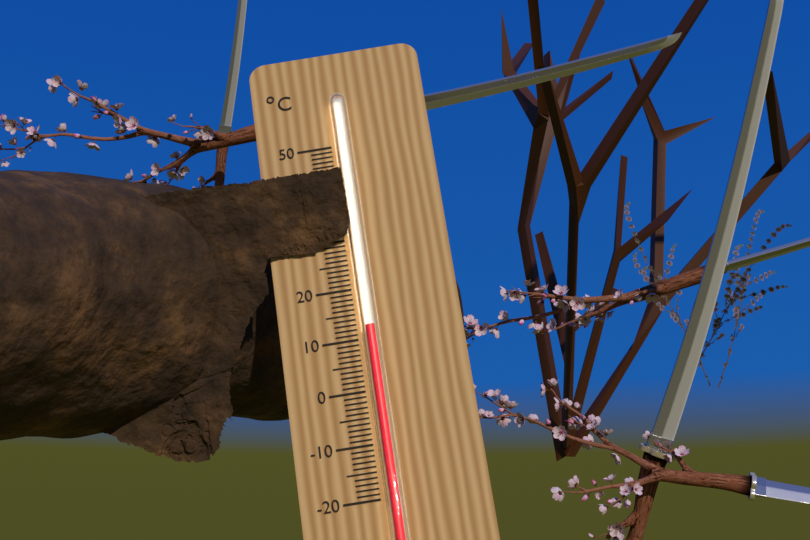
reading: 12 °C
